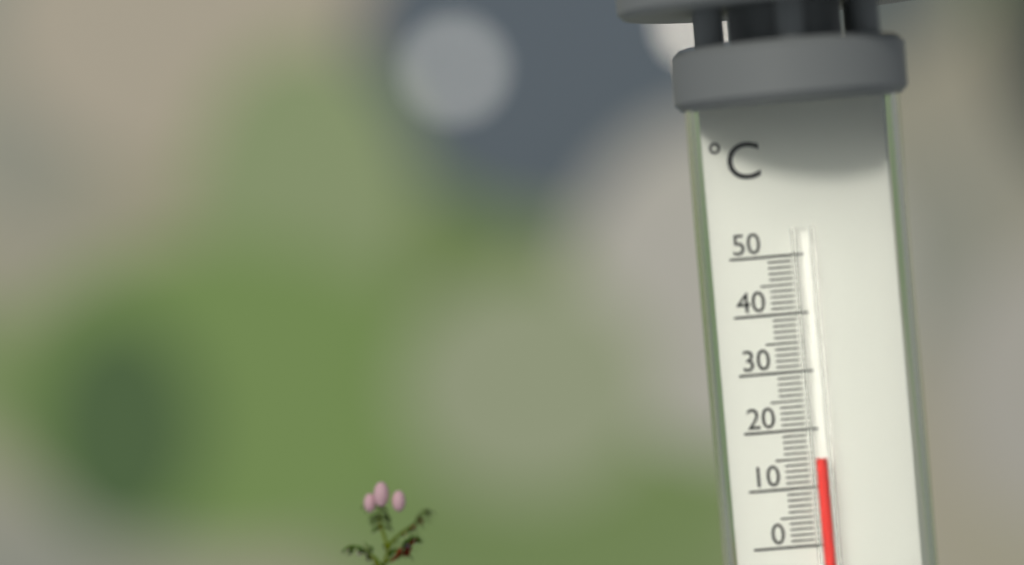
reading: 15 °C
